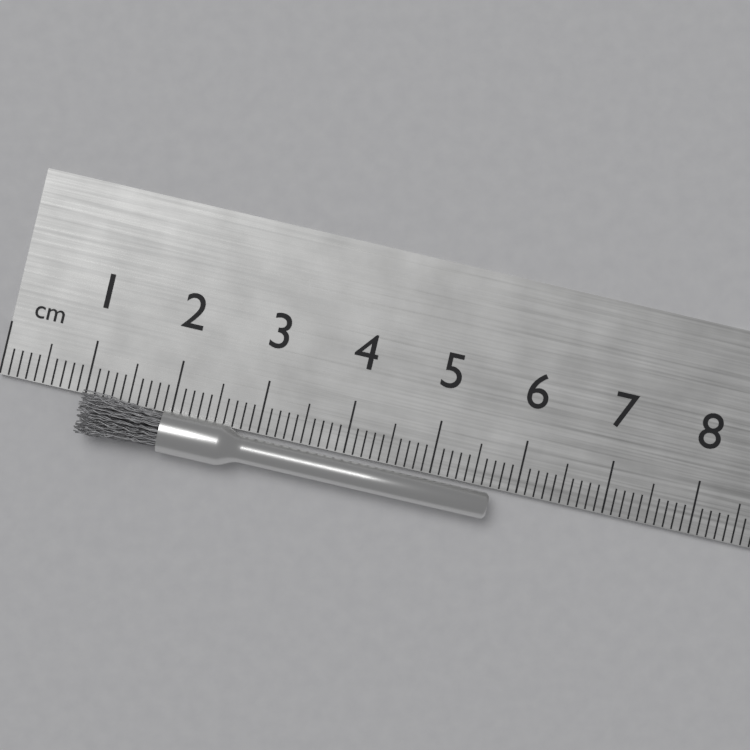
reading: 5.7 cm
